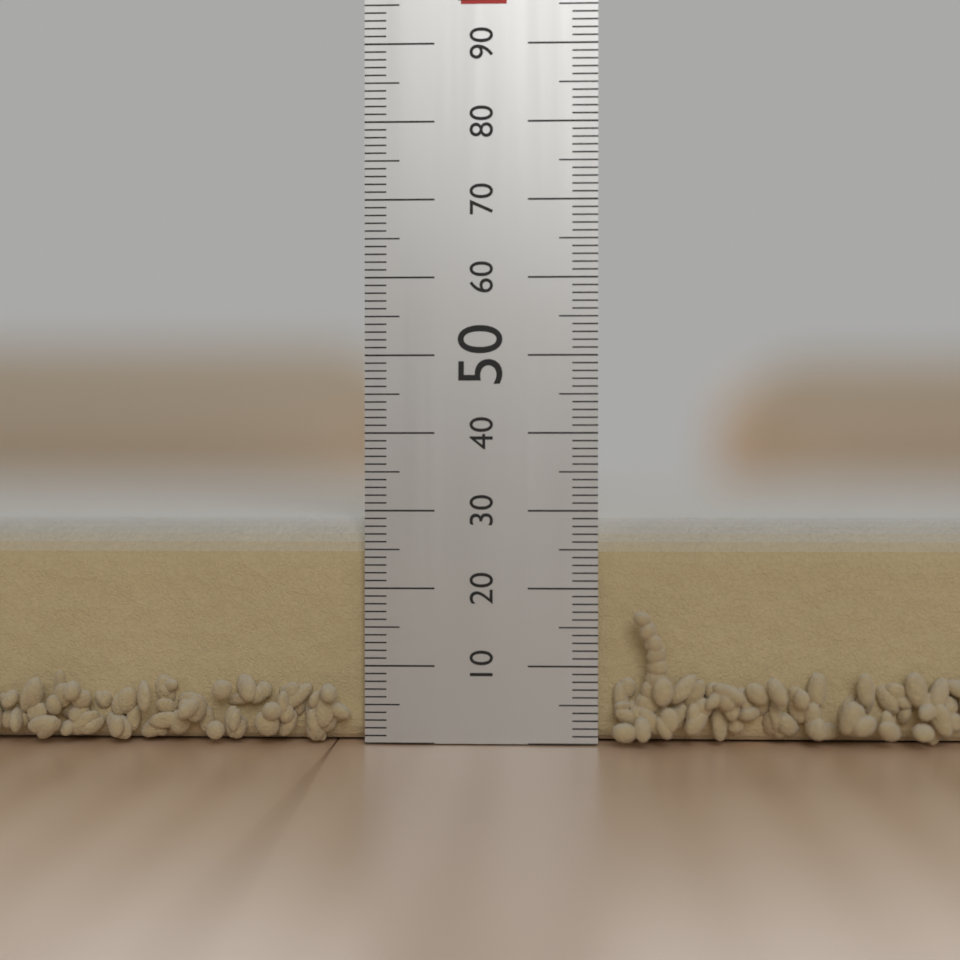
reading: 29 mm
